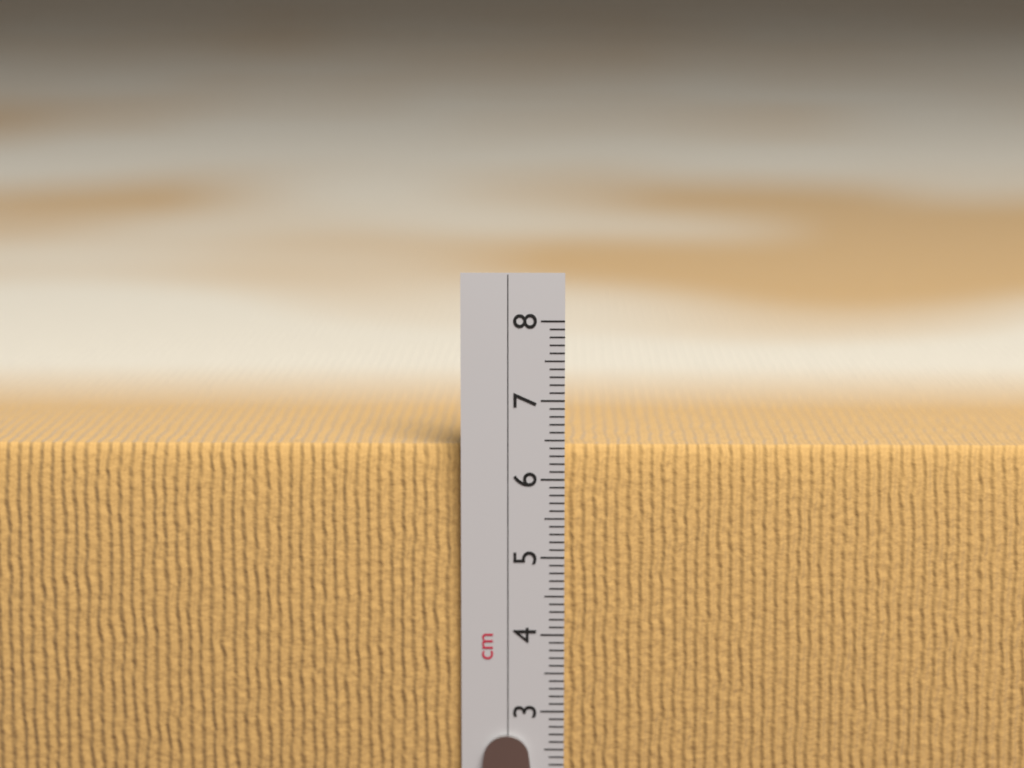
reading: 6.4 cm
